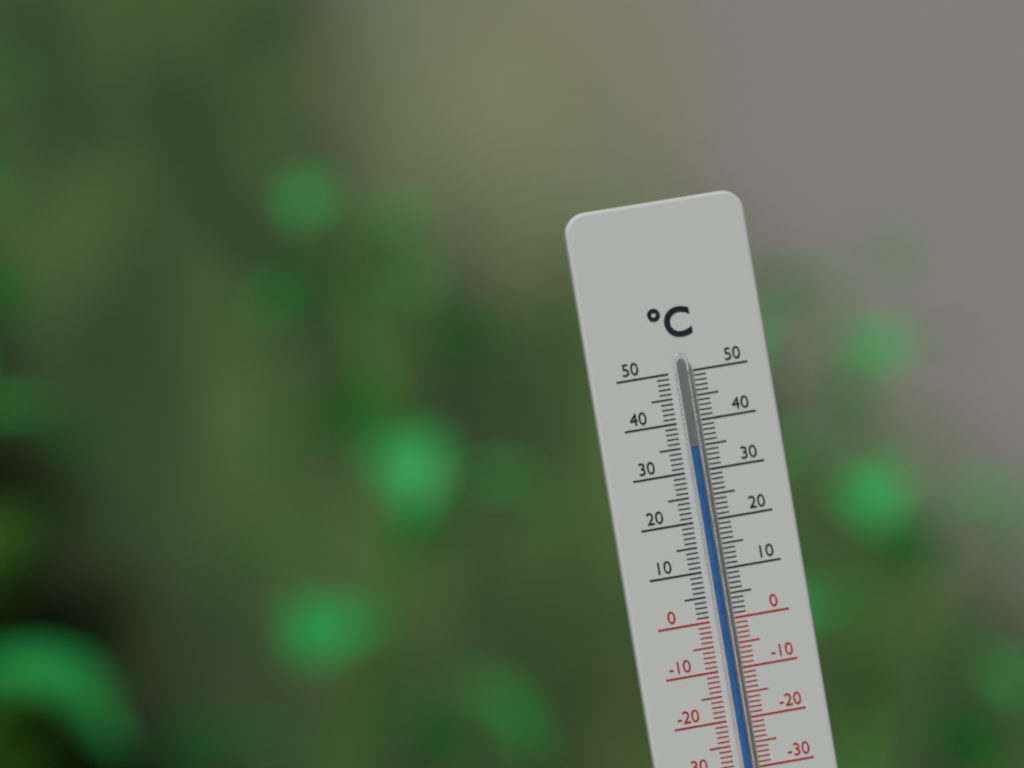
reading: 35 °C
